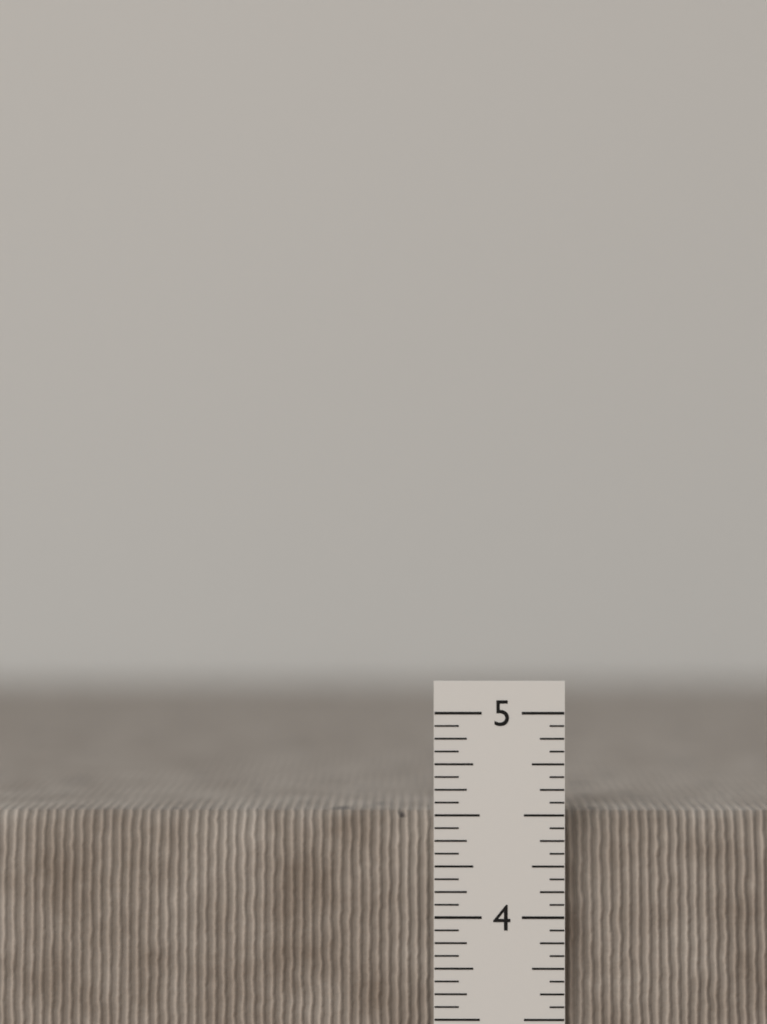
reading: 4.5000 in
